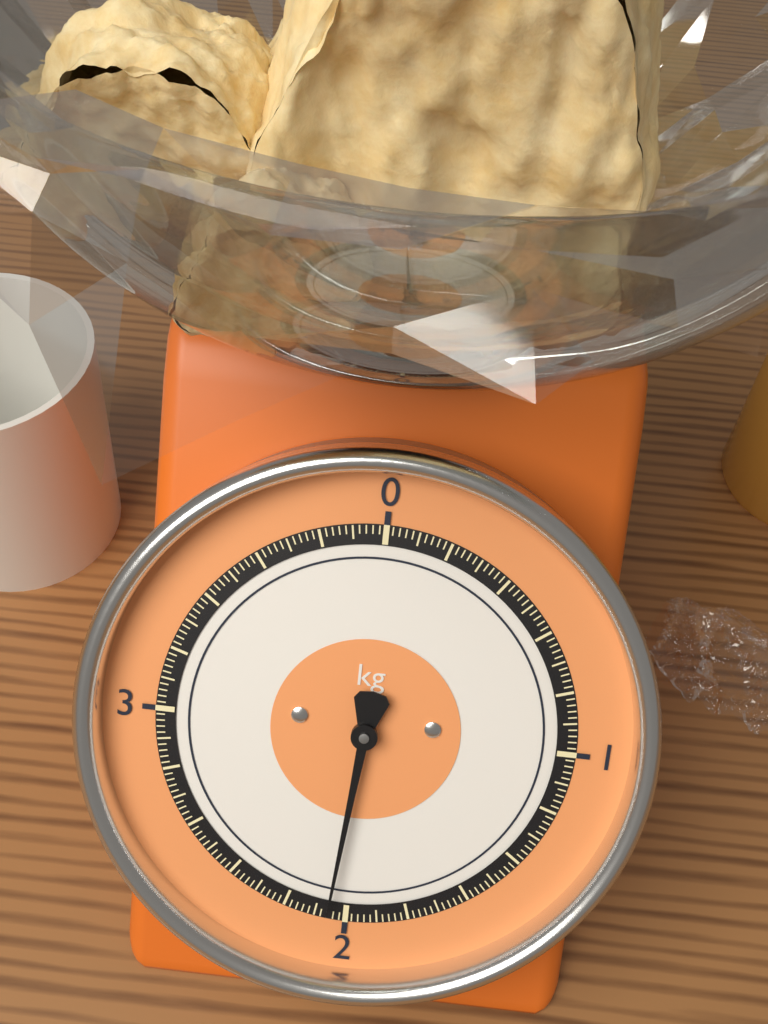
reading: 2.06 kg
